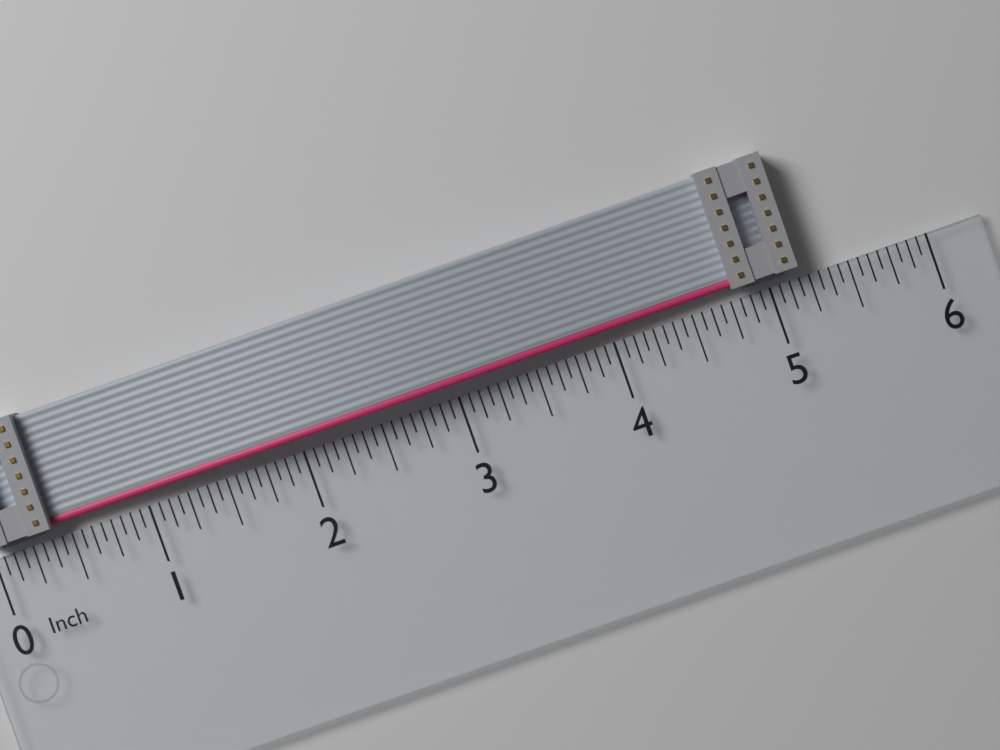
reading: 5.1875 in
